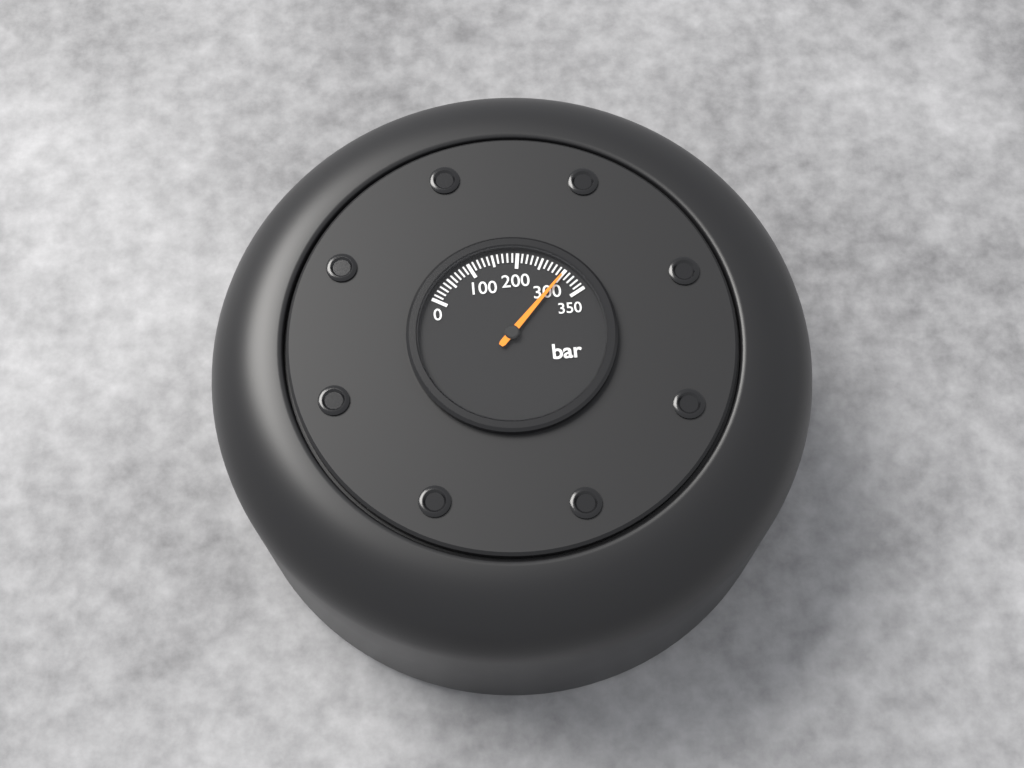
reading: 300 bar
